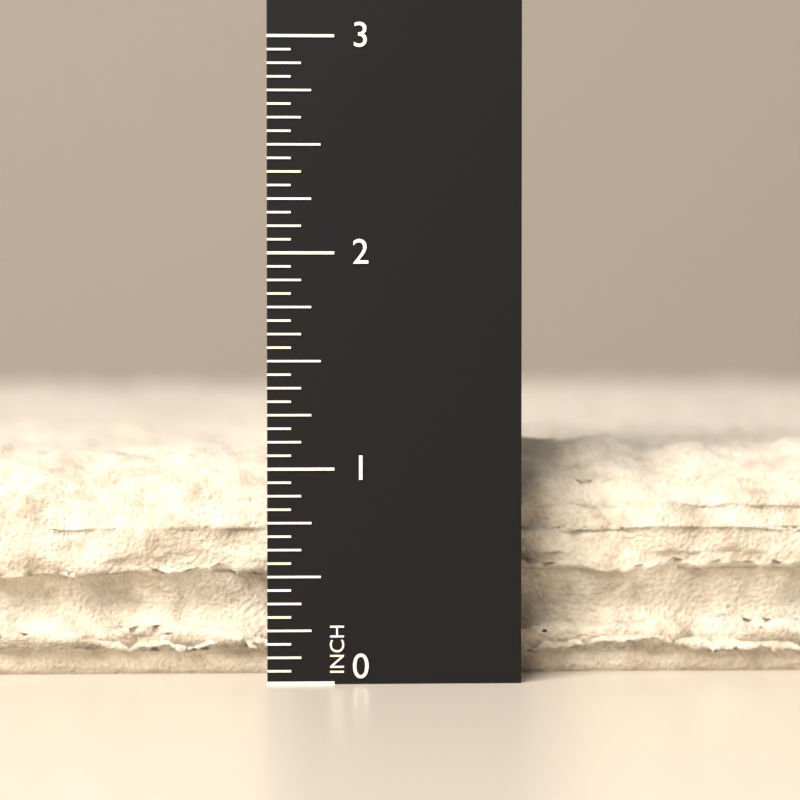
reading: 1.1250 in
